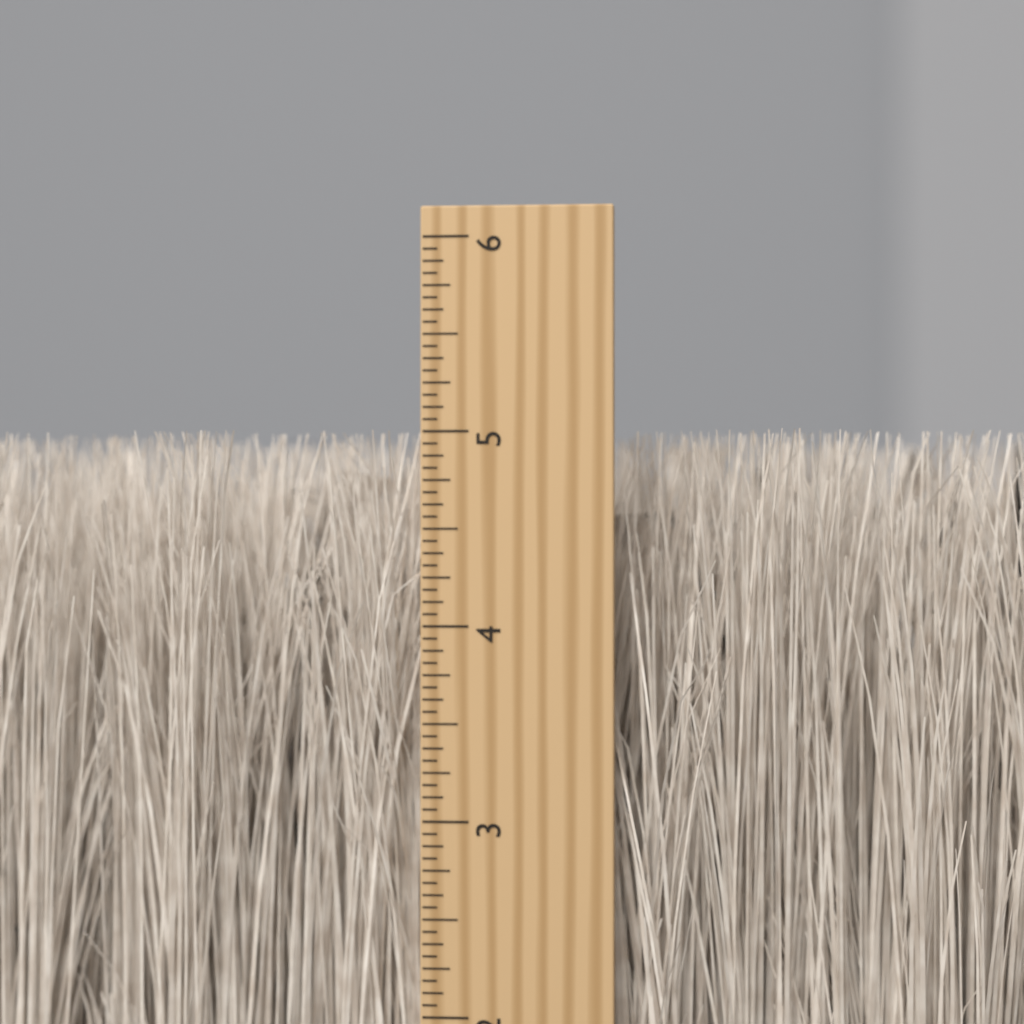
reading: 5.0000 inch
